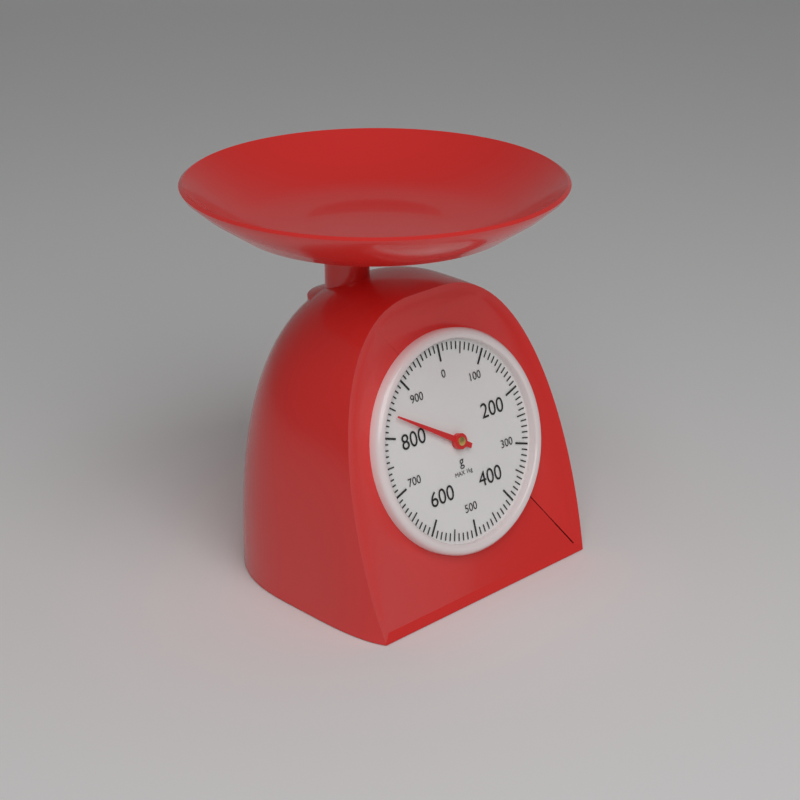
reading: 840 g
